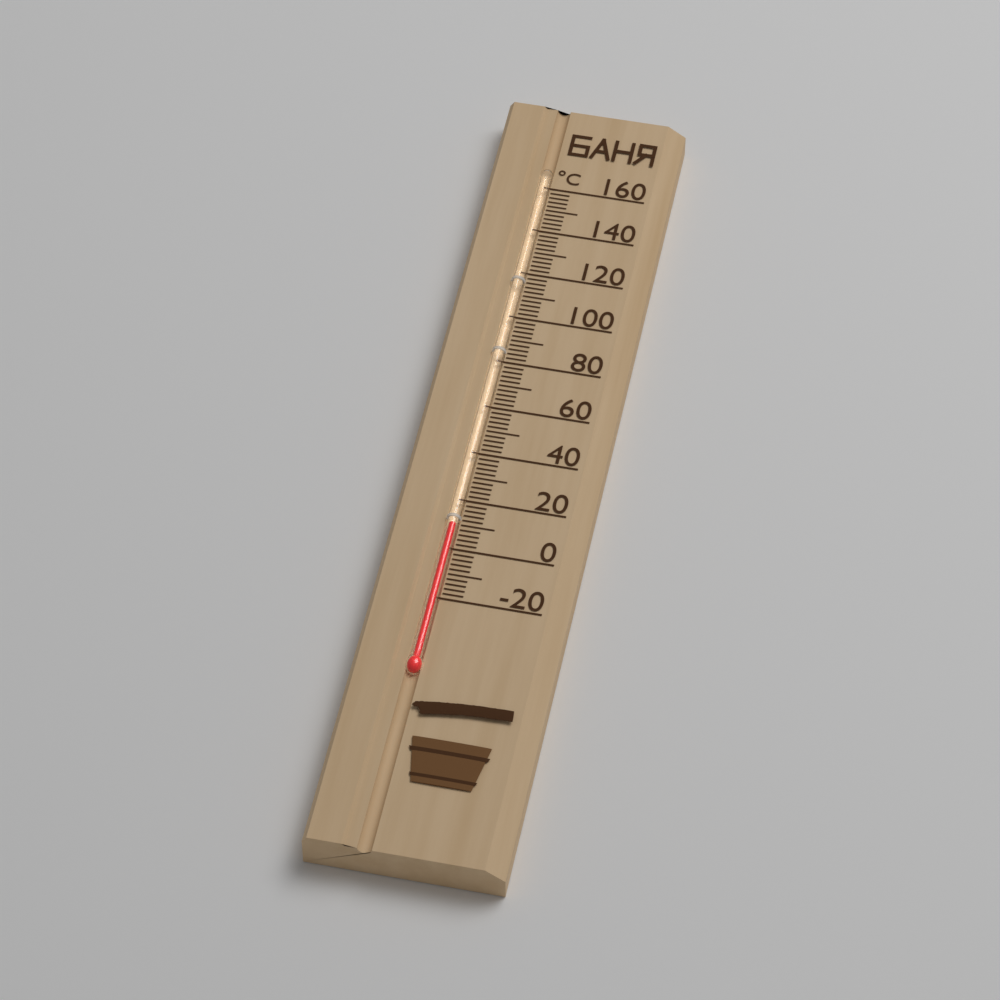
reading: 10 °C
